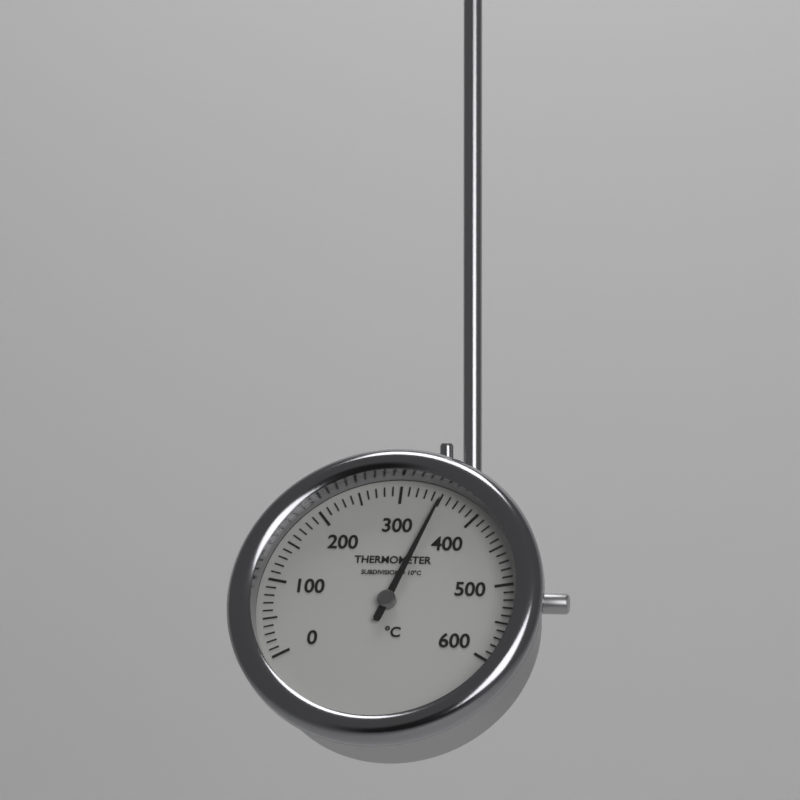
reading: 350 °C
